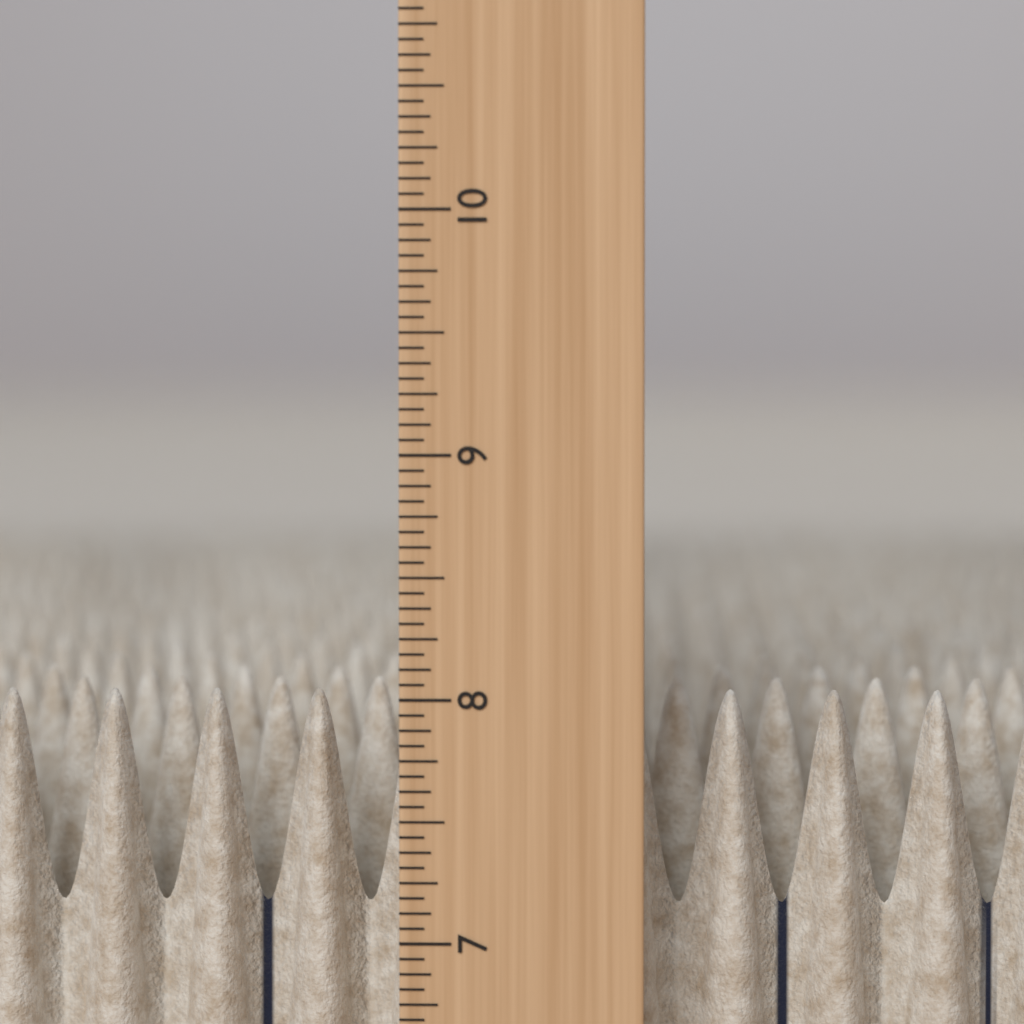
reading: 8.0000 in
